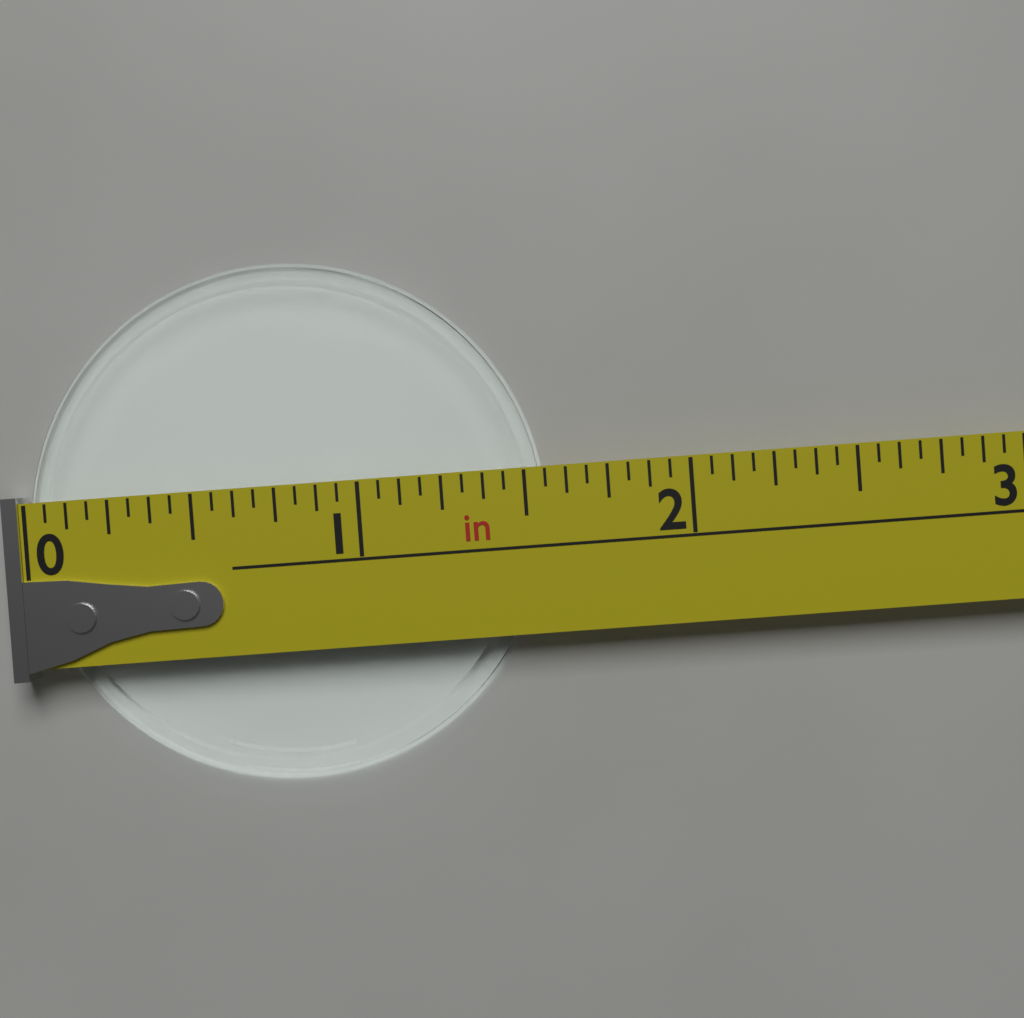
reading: 1.5625 in
